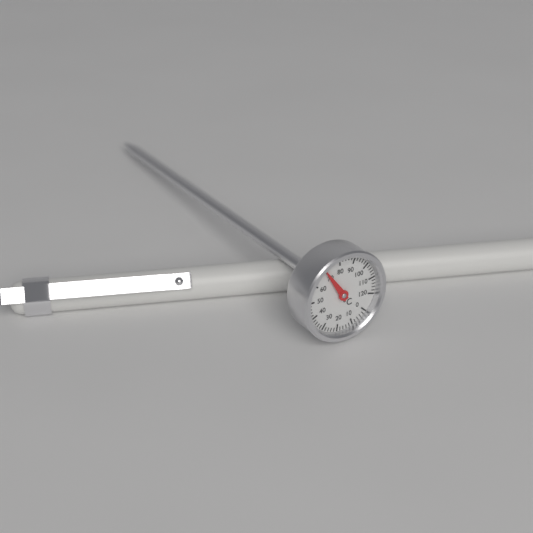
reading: 70 °C
